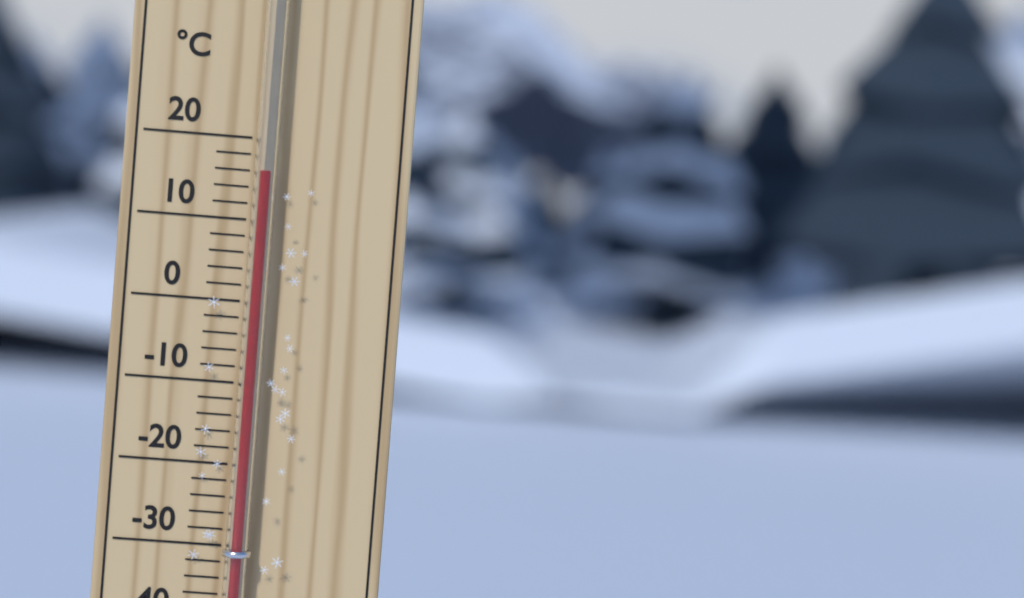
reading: 16 °C
